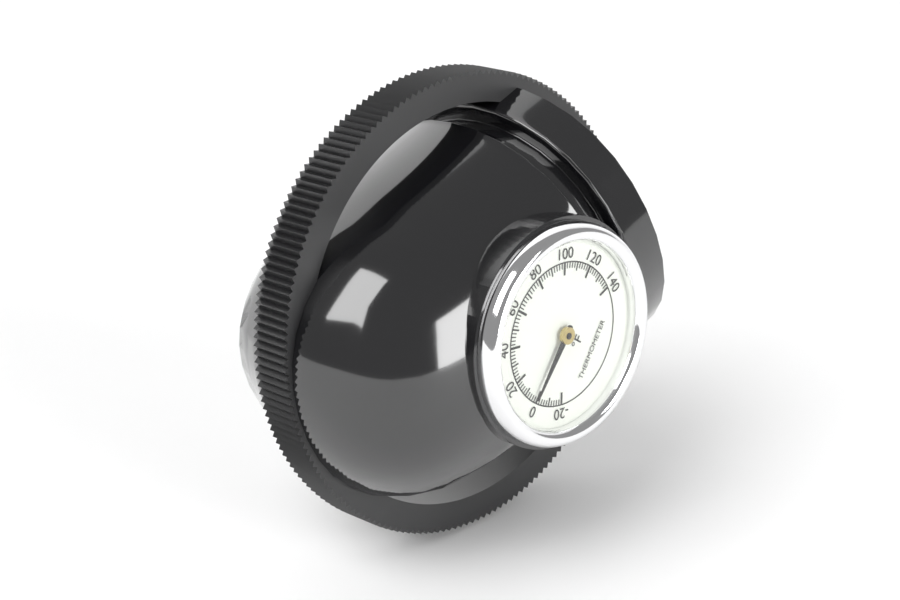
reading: 2 °F
